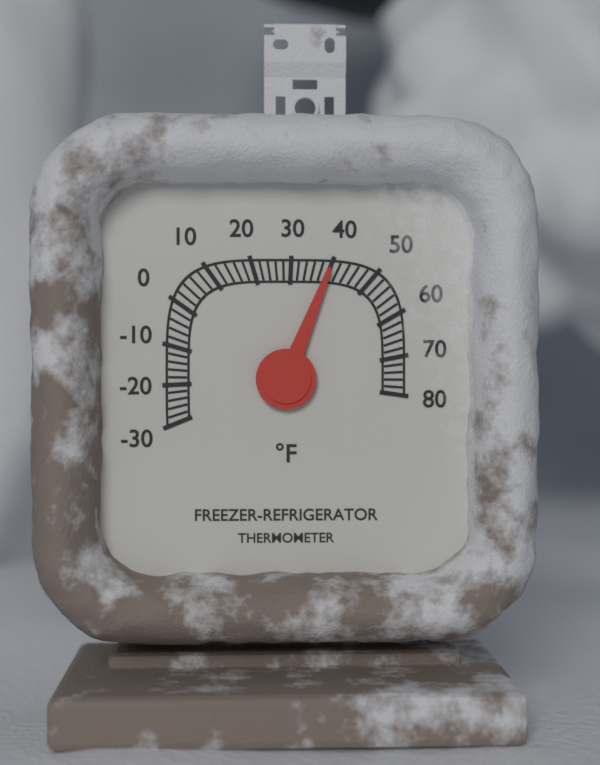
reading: 40 °F
